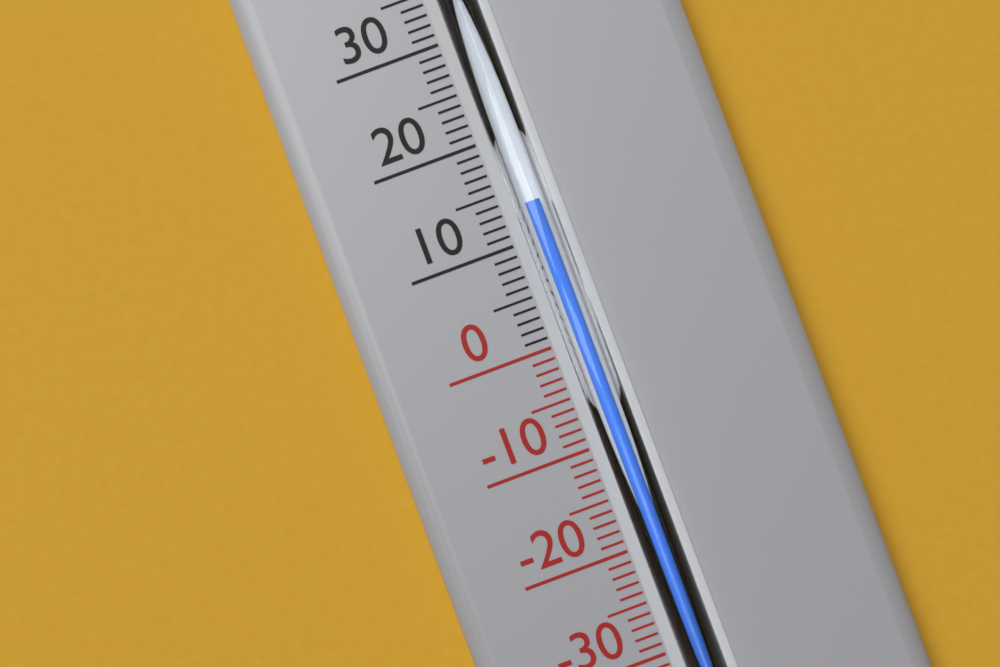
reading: 13 °C
